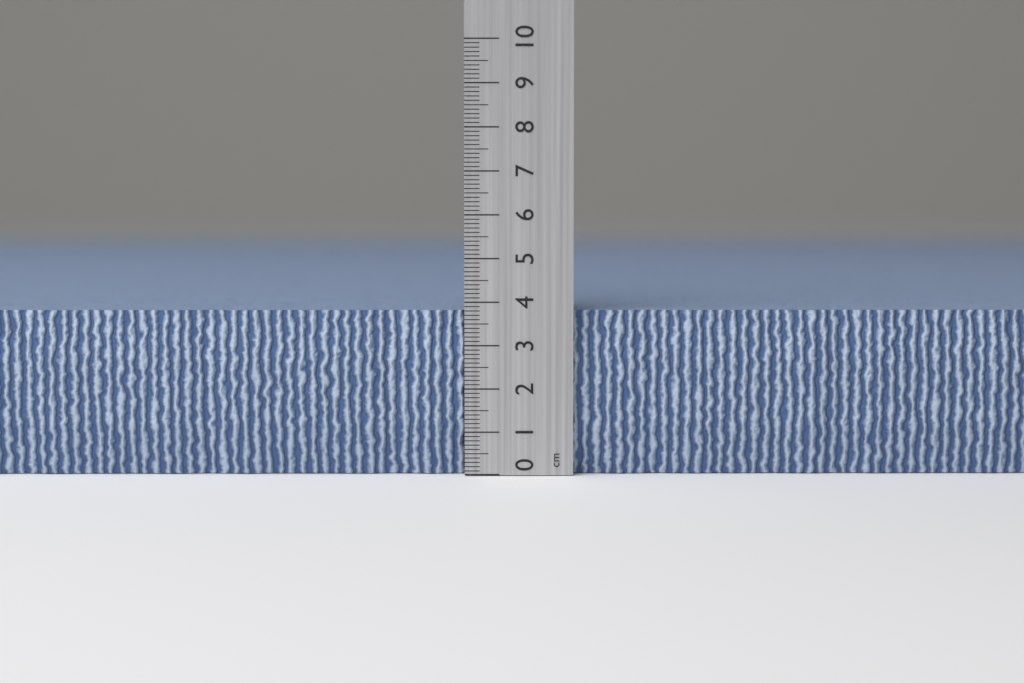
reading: 3.8 cm
